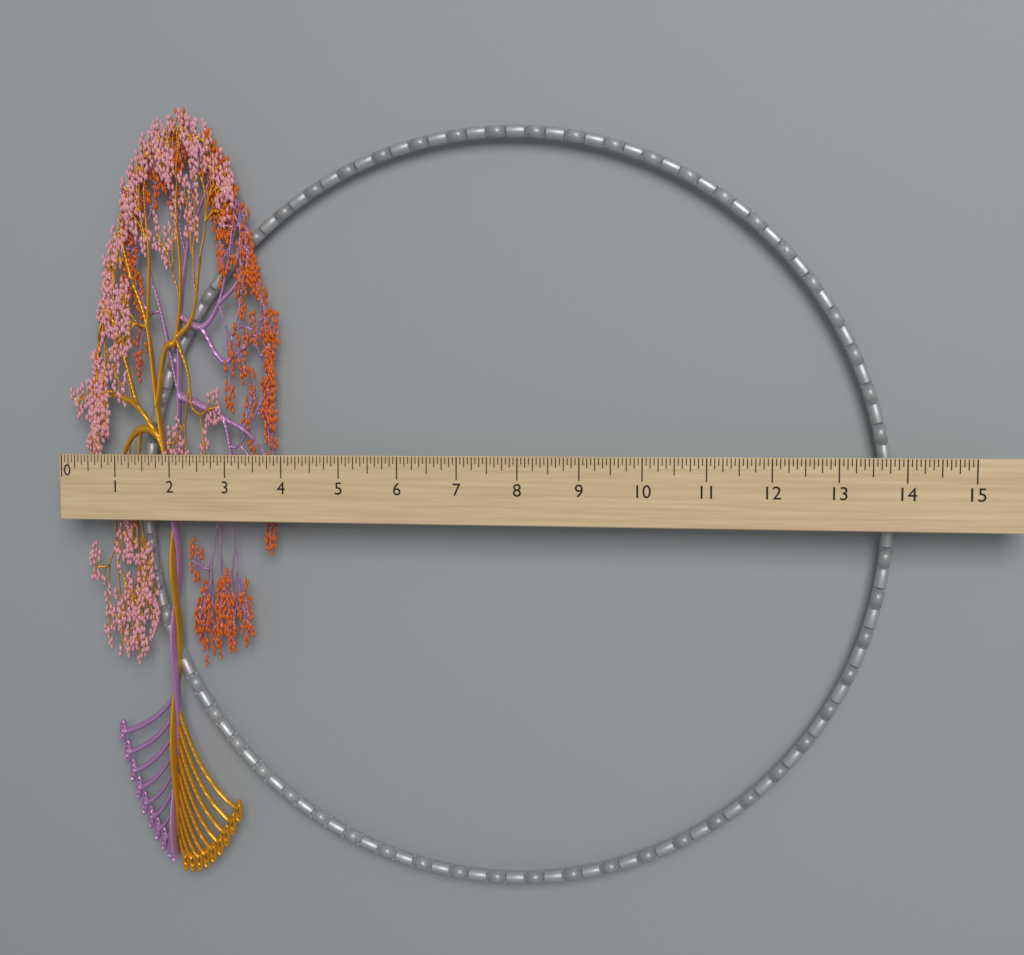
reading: 3.8125 (no unit)
